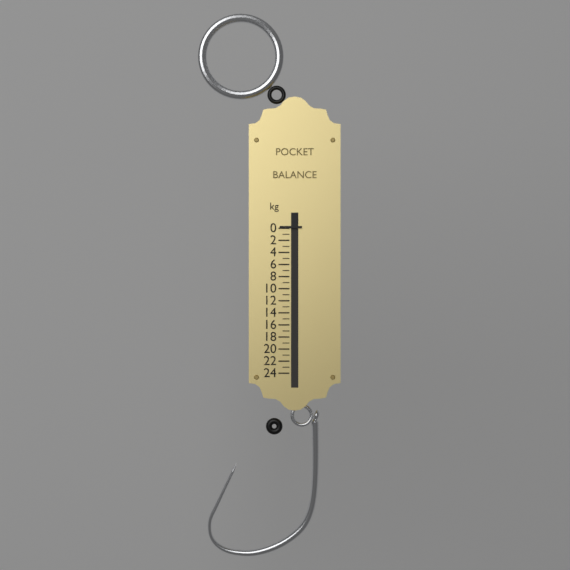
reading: 0 kg
